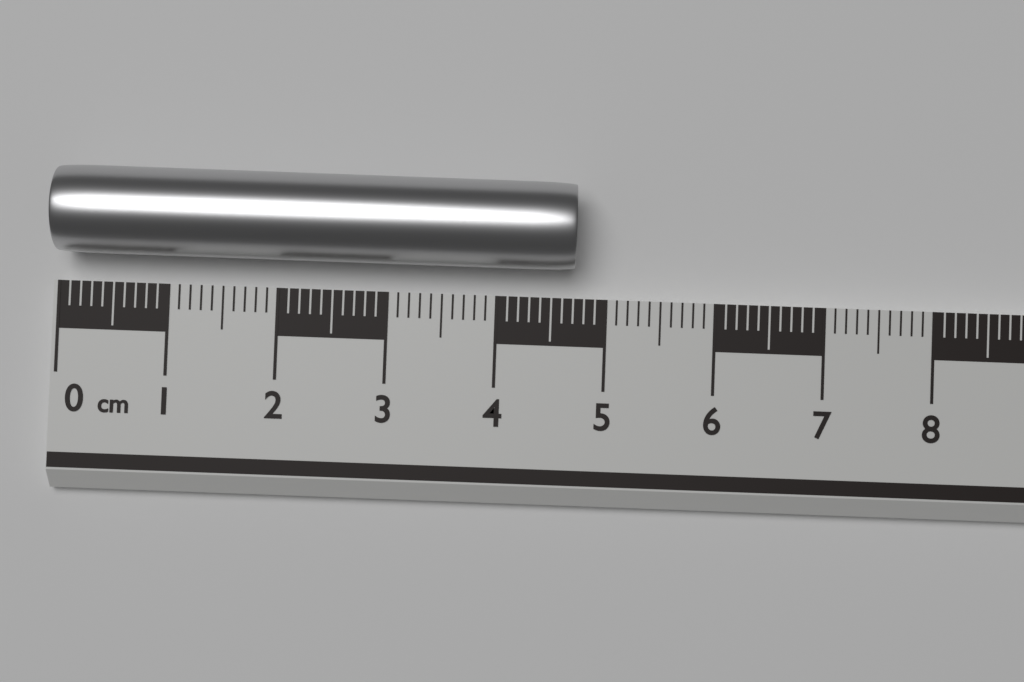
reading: 4.7 cm
